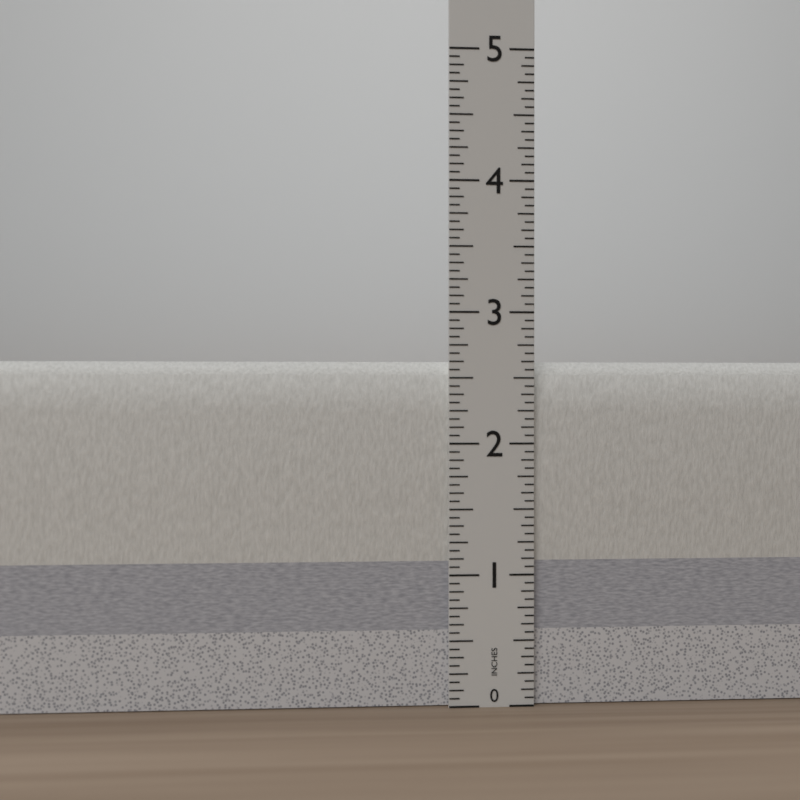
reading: 2.6250 in
